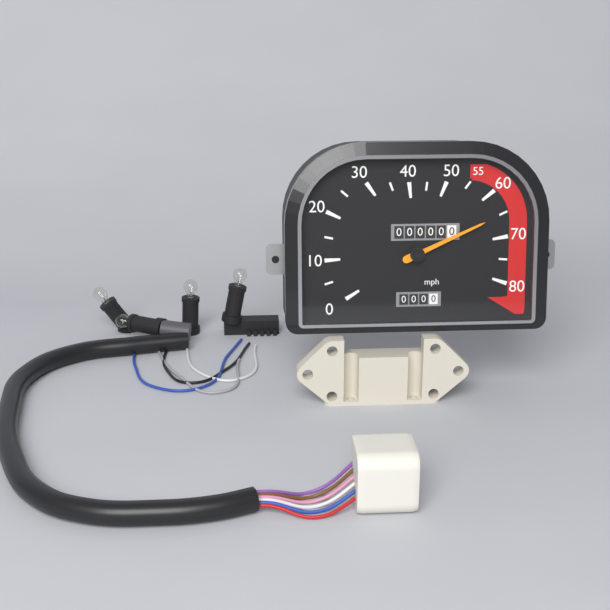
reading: 65 mph
